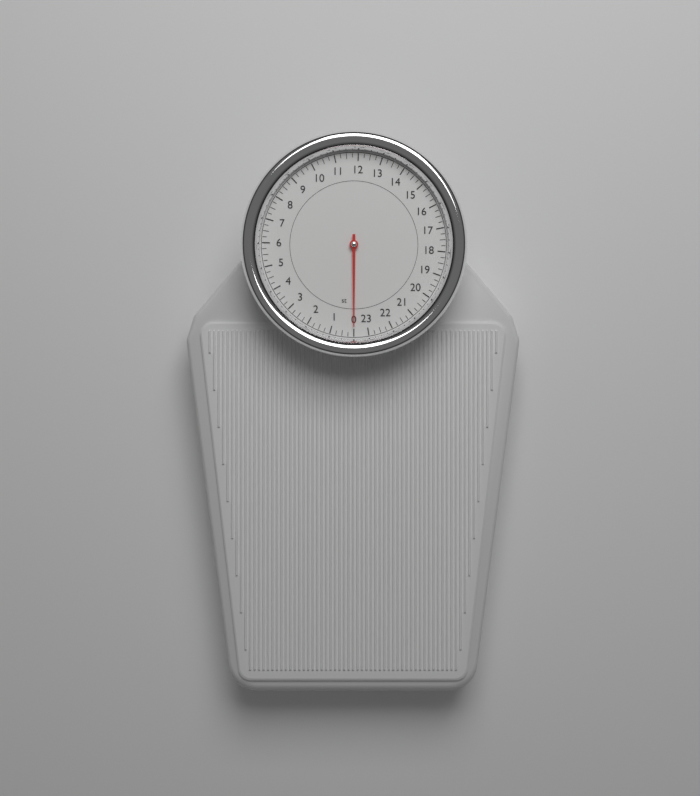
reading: 0.00 st
